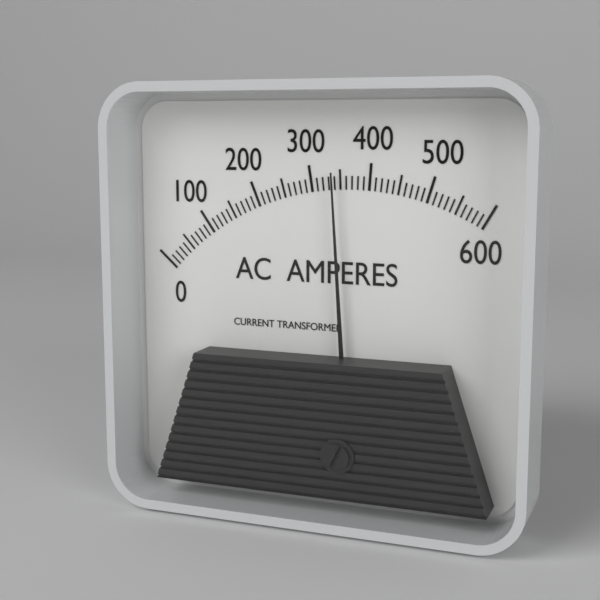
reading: 340 A
